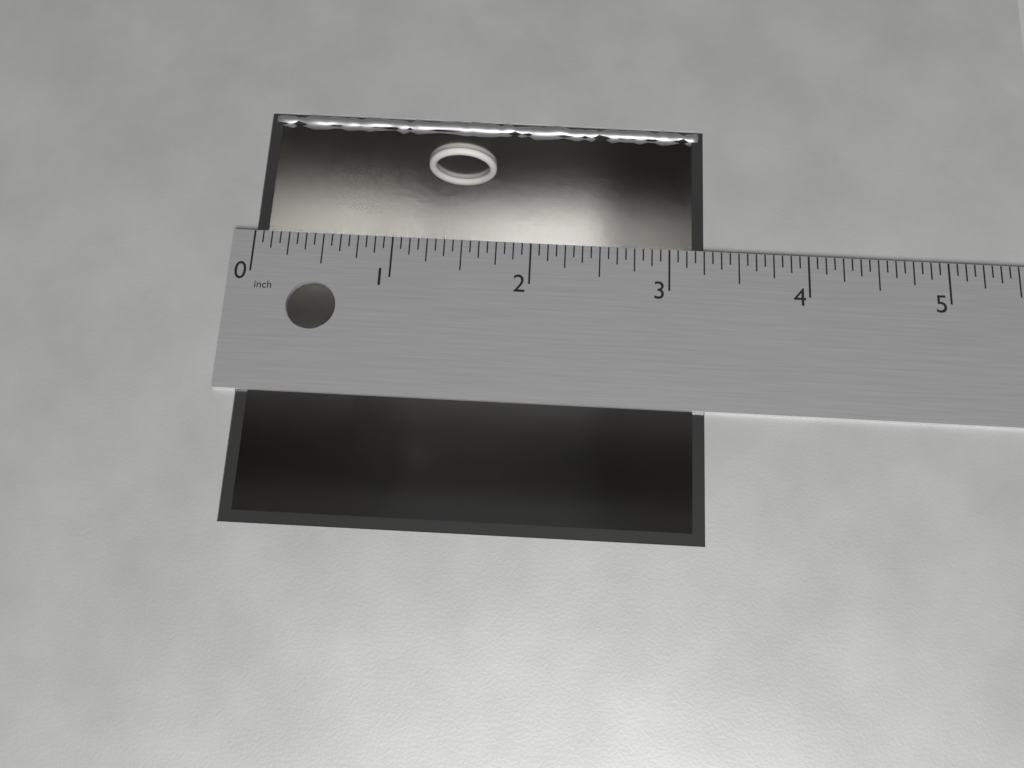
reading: 3.2500 in
